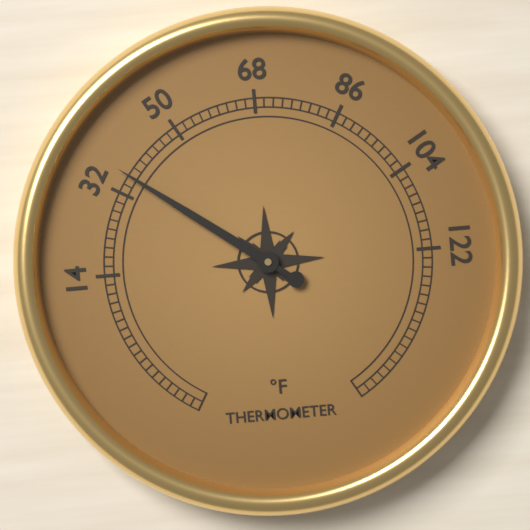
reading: 36 °F
